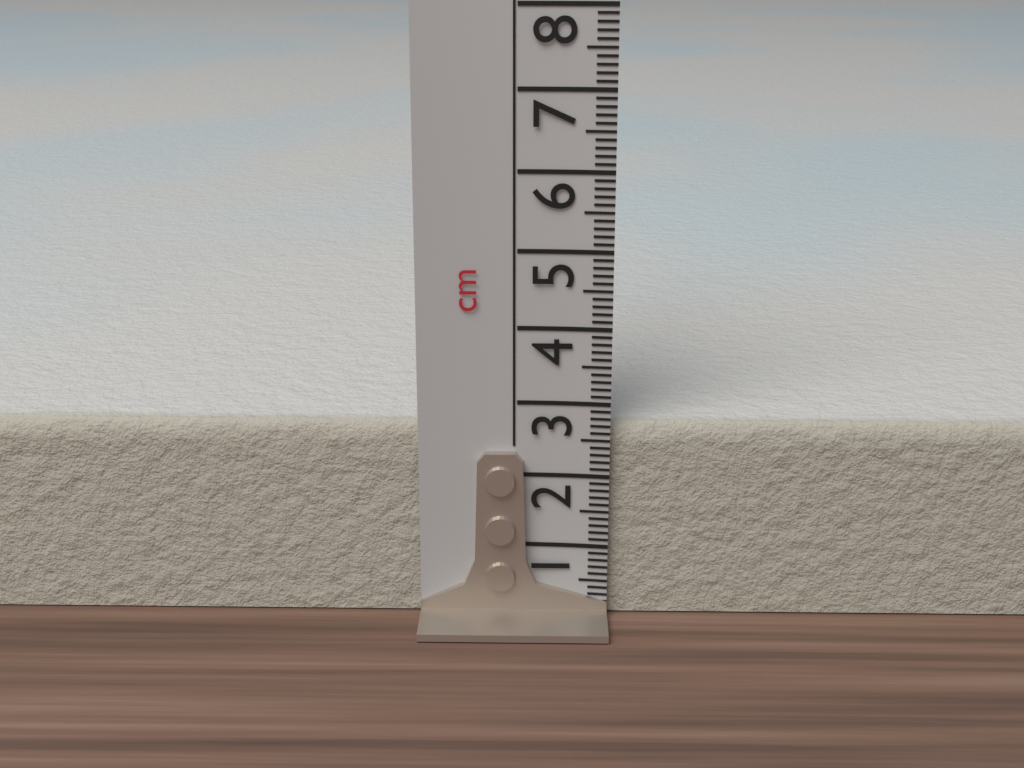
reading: 2.7 cm
